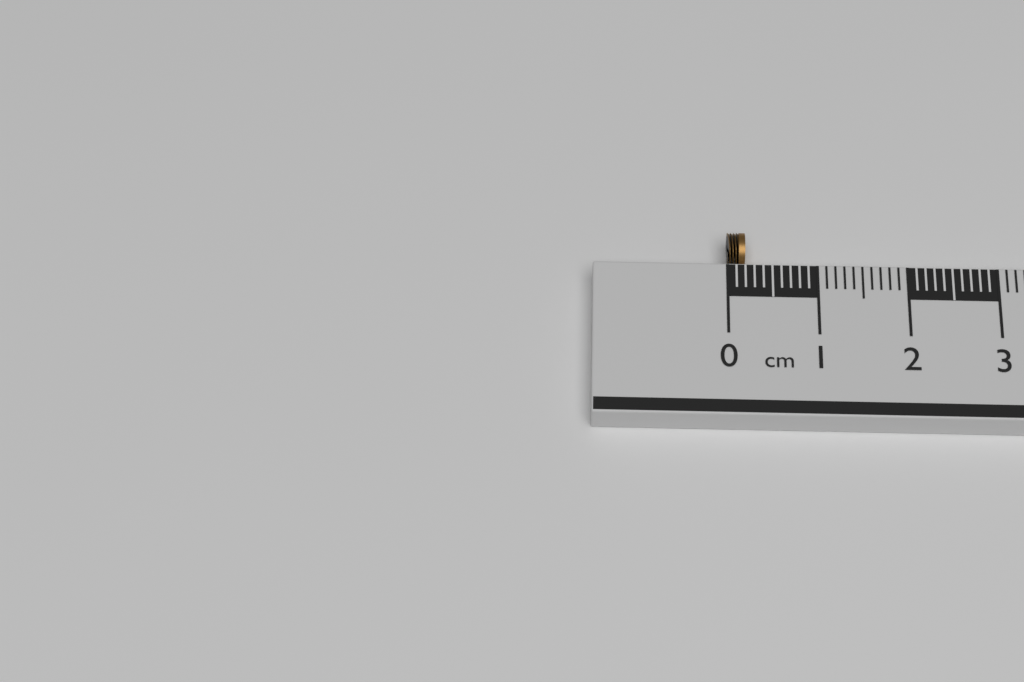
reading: 0.2 cm
